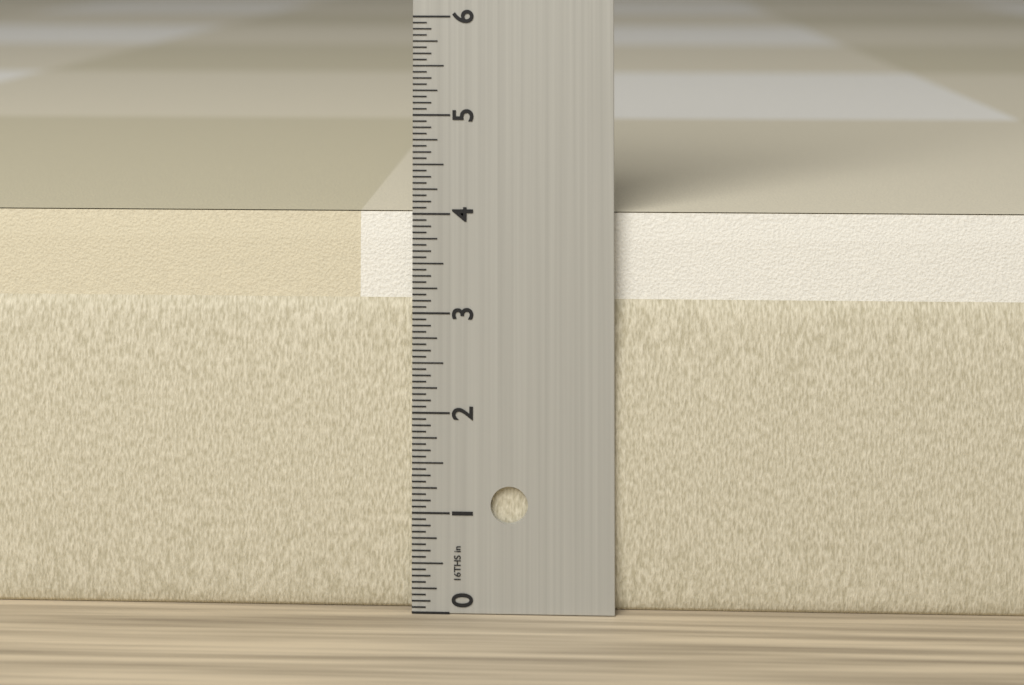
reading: 4.0000 in
